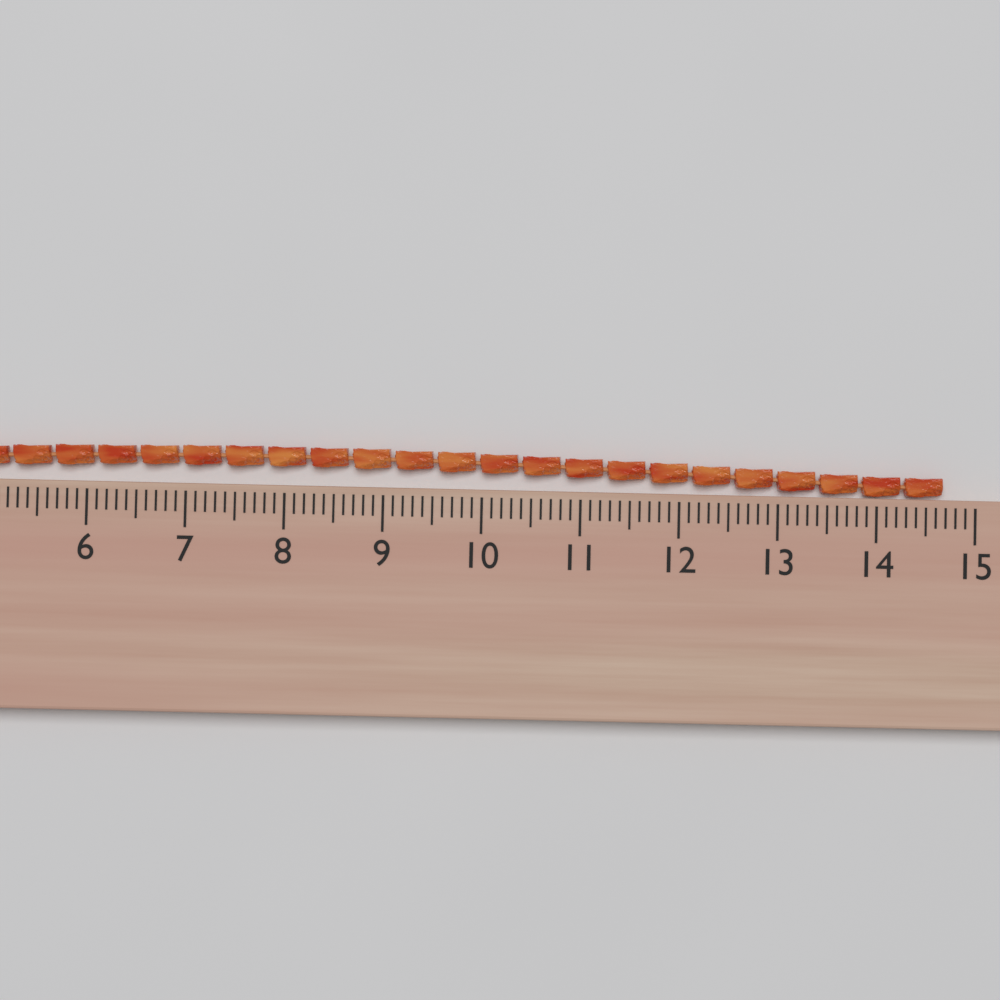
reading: 14.7 (no unit)
